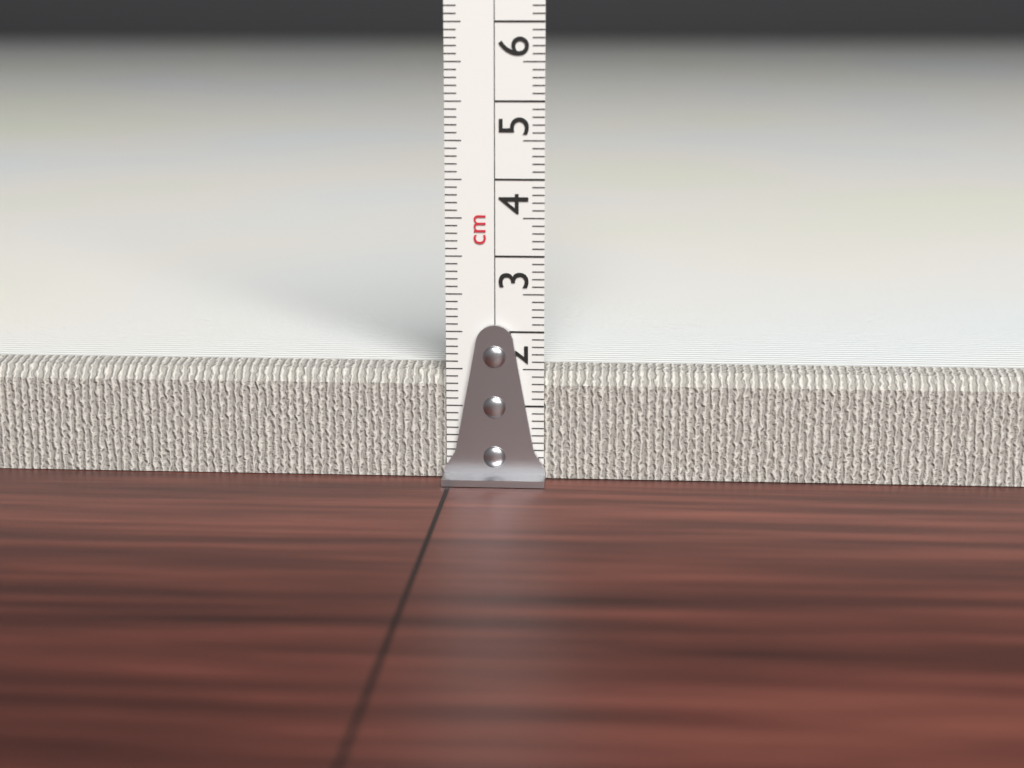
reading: 1.5 cm
